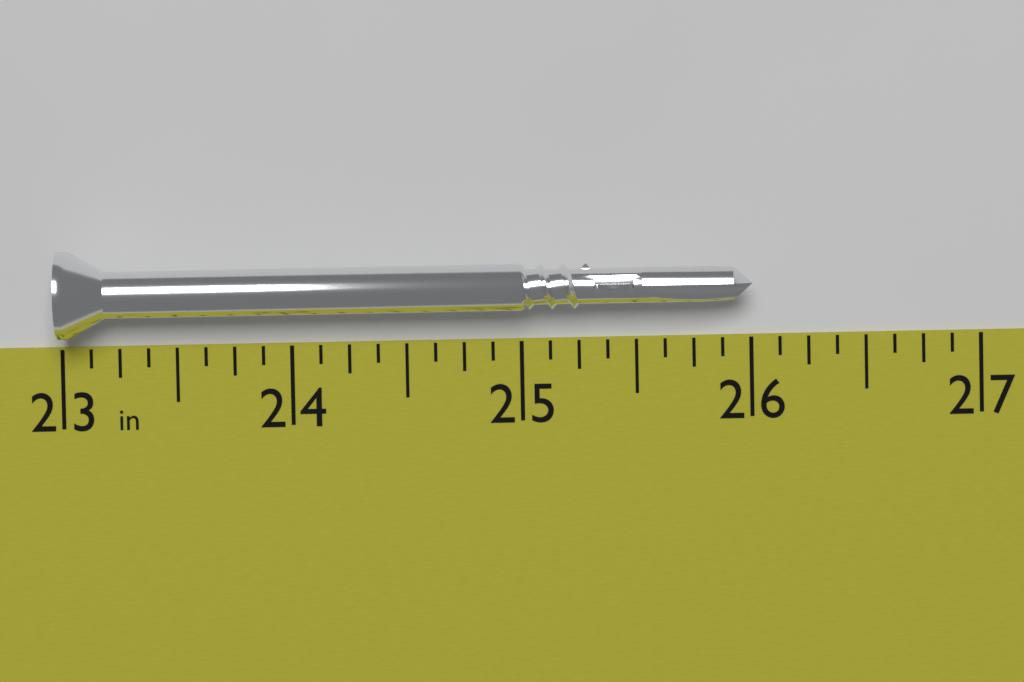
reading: 26.000 in
